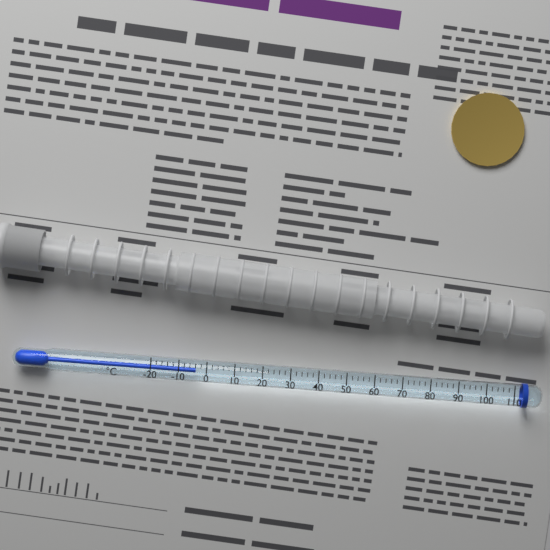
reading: -4 °C
